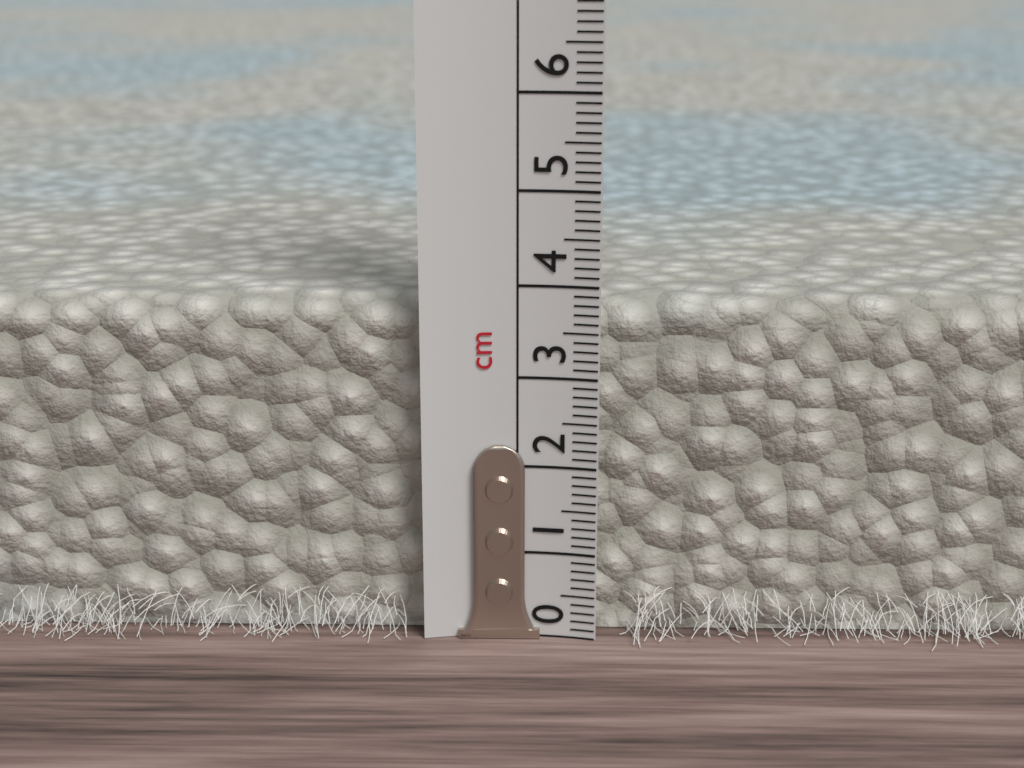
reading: 3.8 cm
